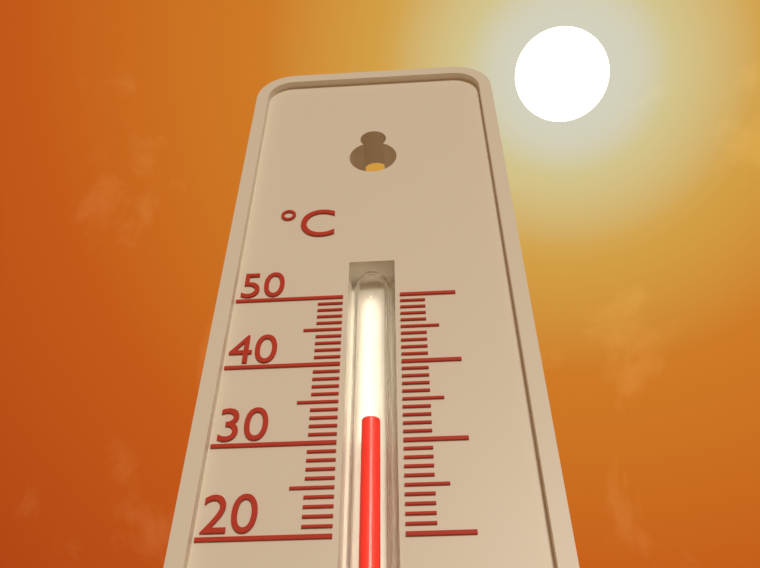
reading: 33 °C
